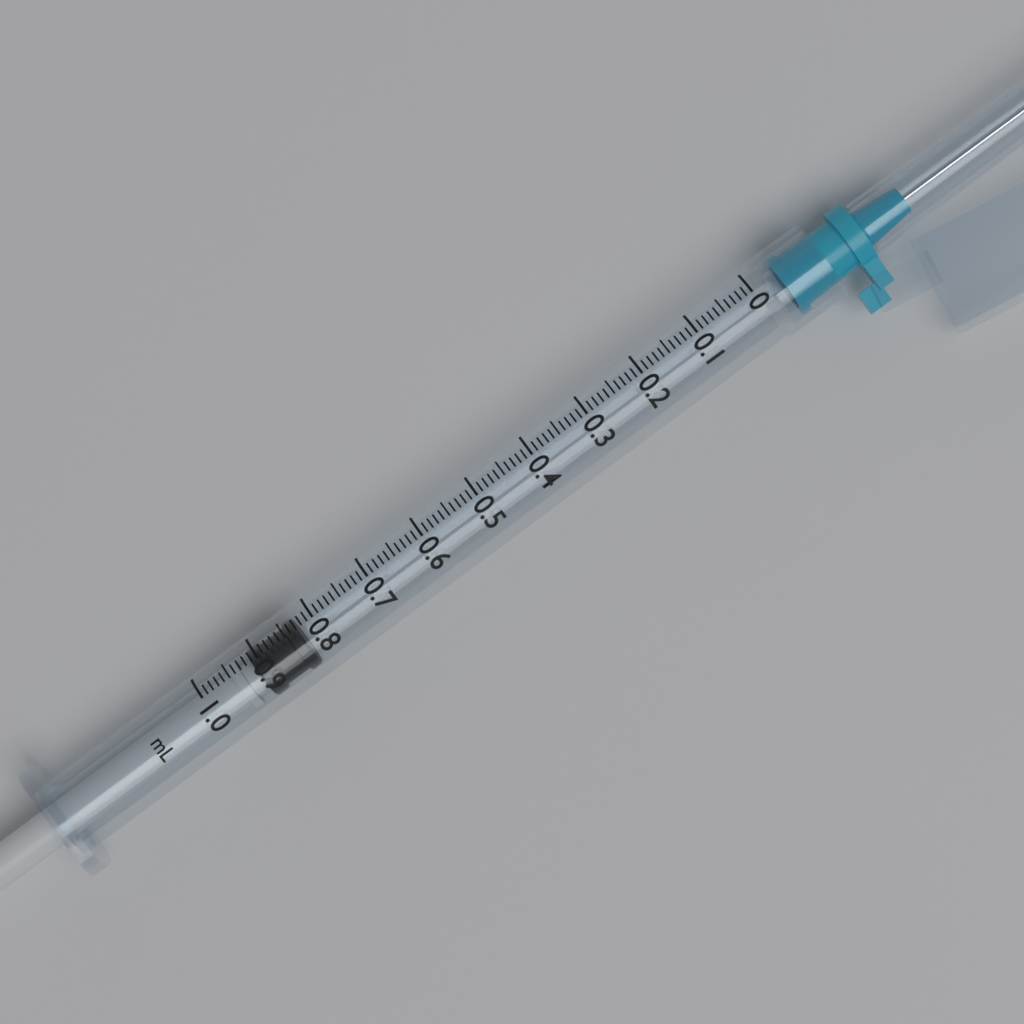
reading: 0.83 ml
